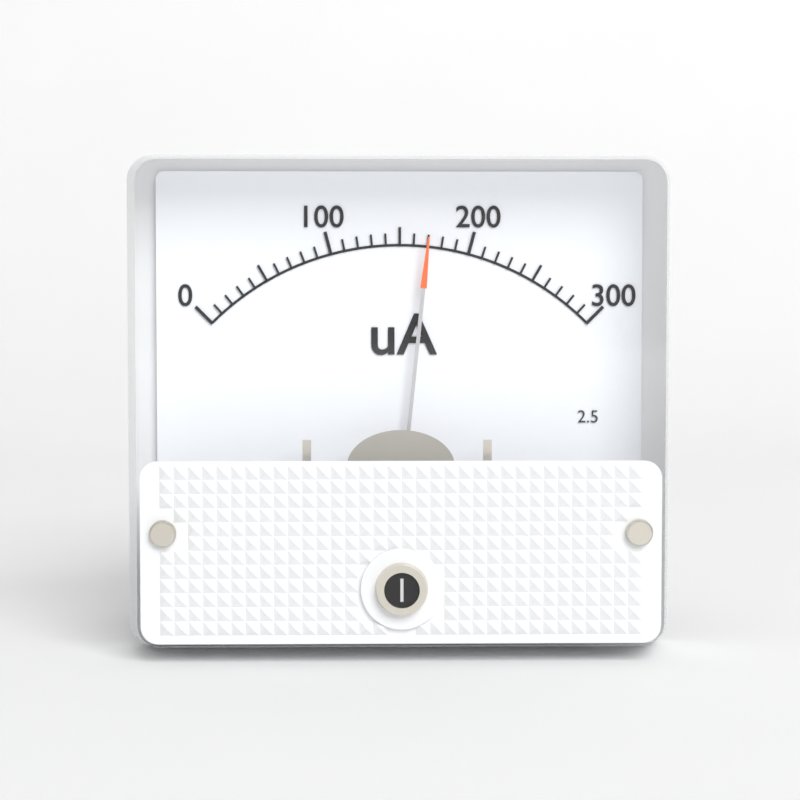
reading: 170 uA
